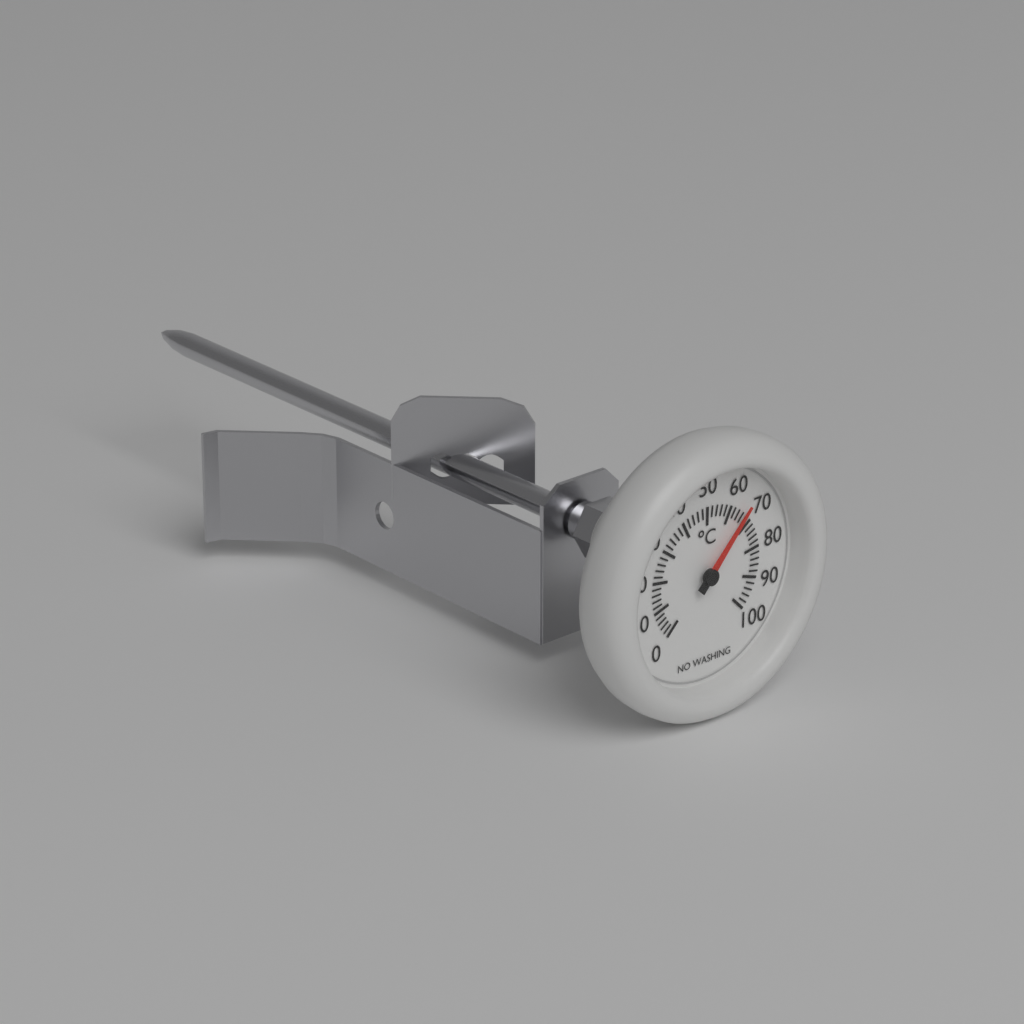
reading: 66 °C
